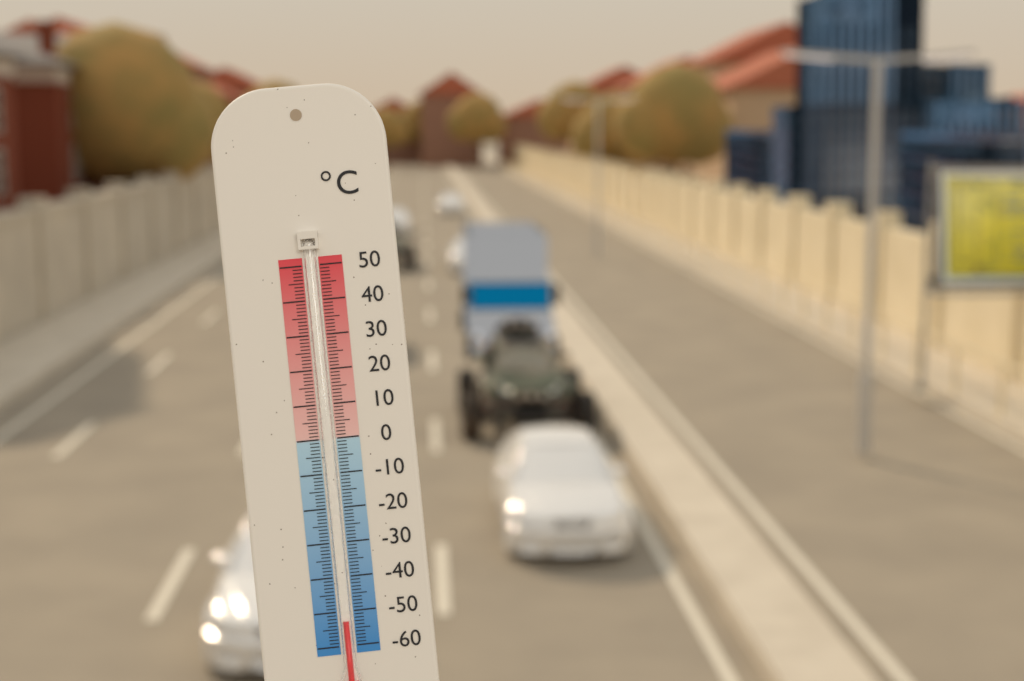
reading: -53 °C
